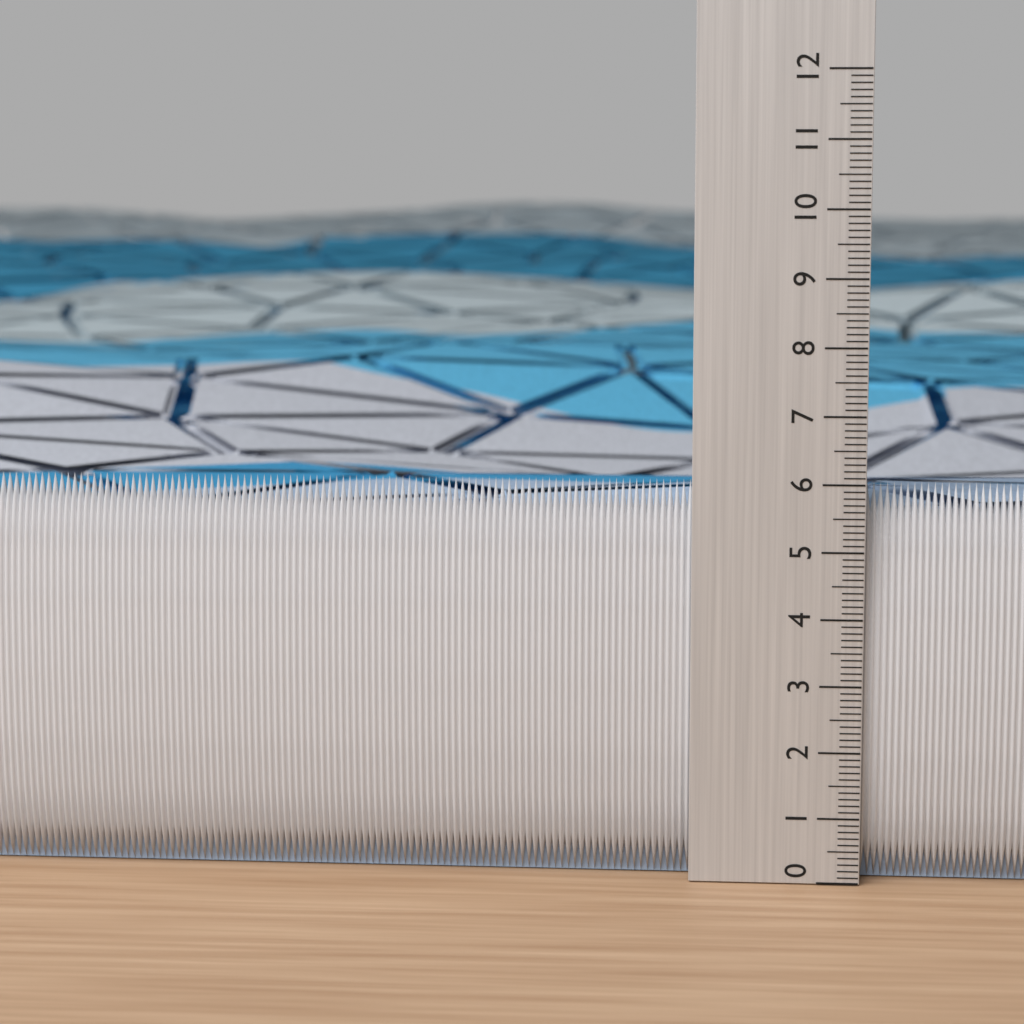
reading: 6.0 (no unit)
